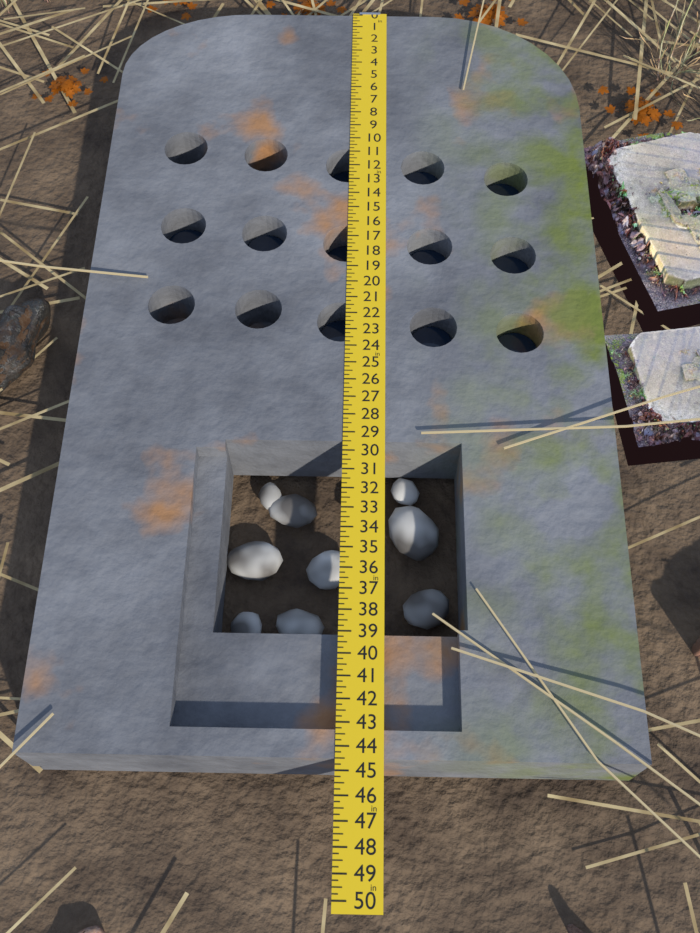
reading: 44.50 in
